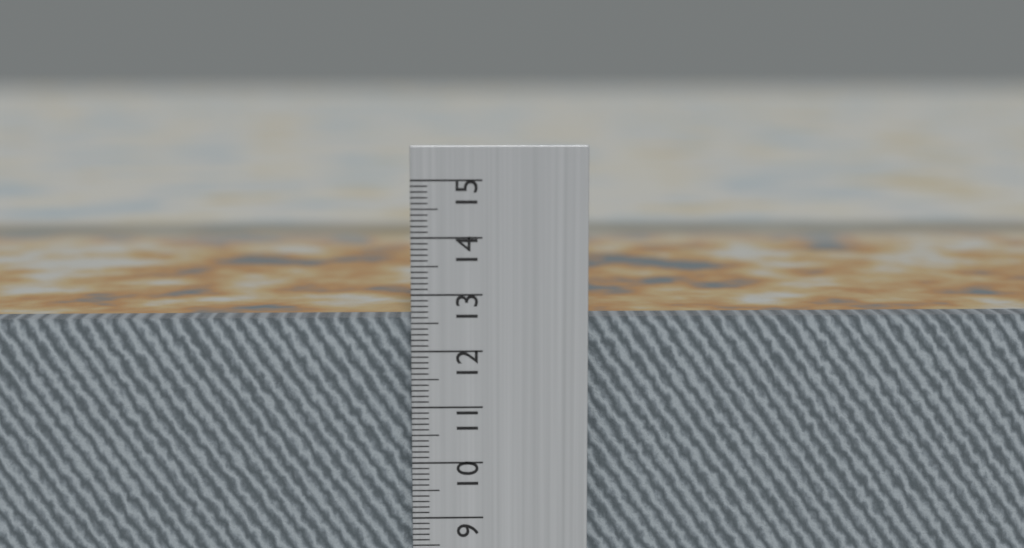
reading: 12.5 cm
